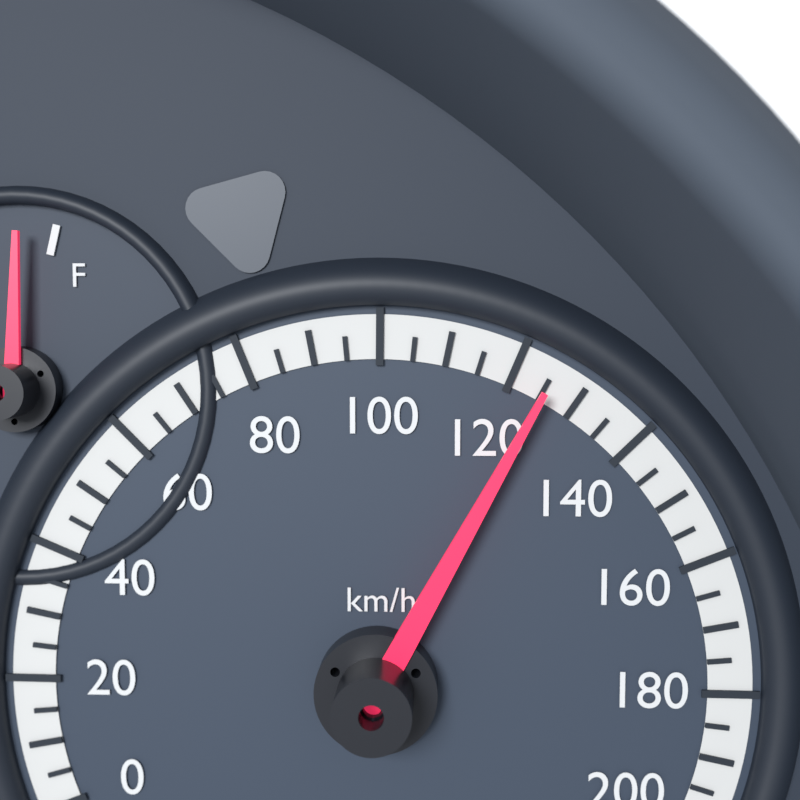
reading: 125 km/h
